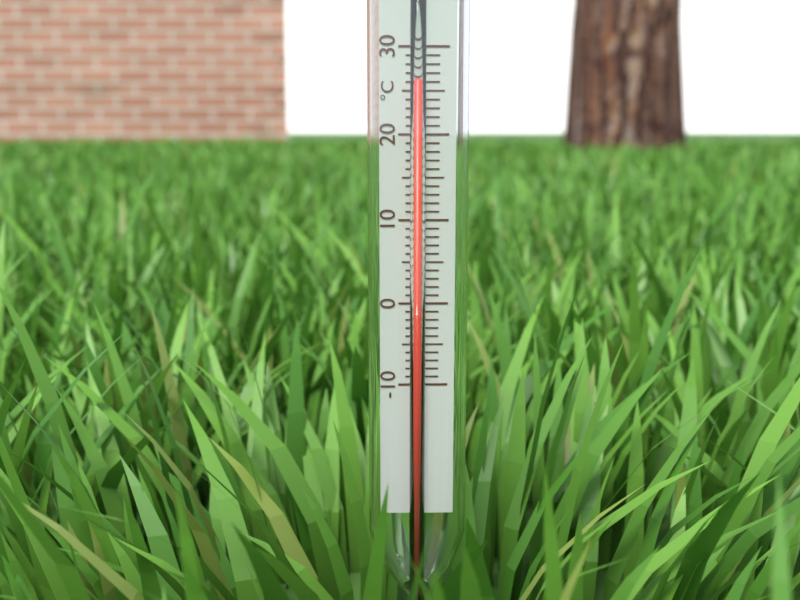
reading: 26 °C
